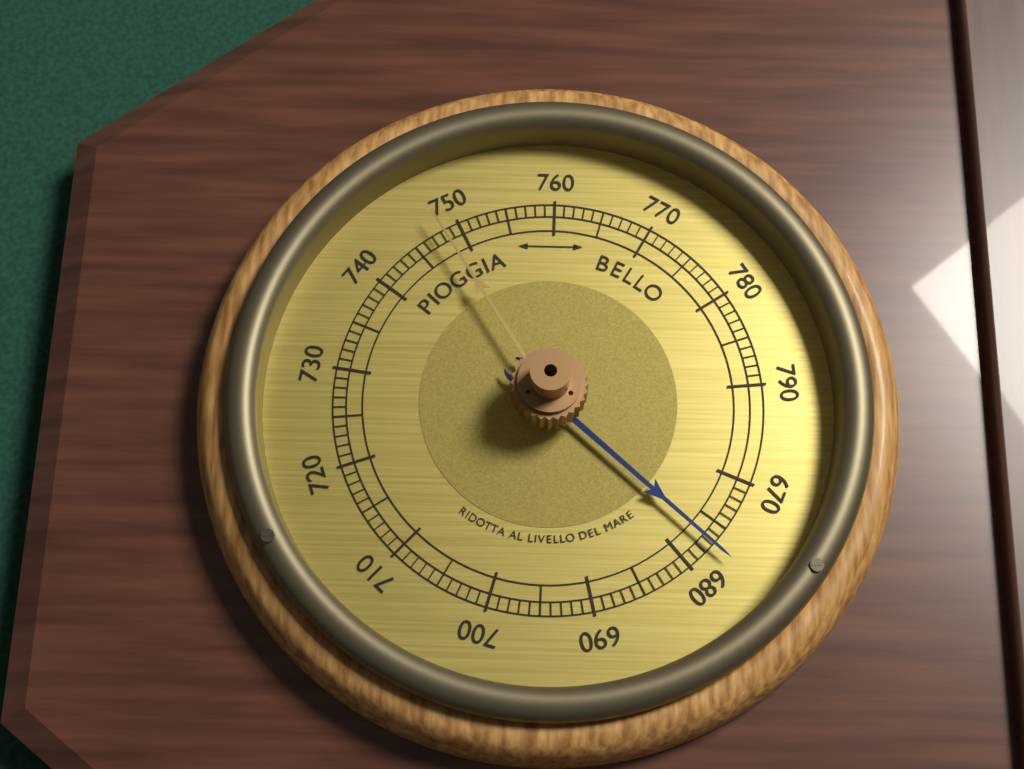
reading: 677 (no unit)
